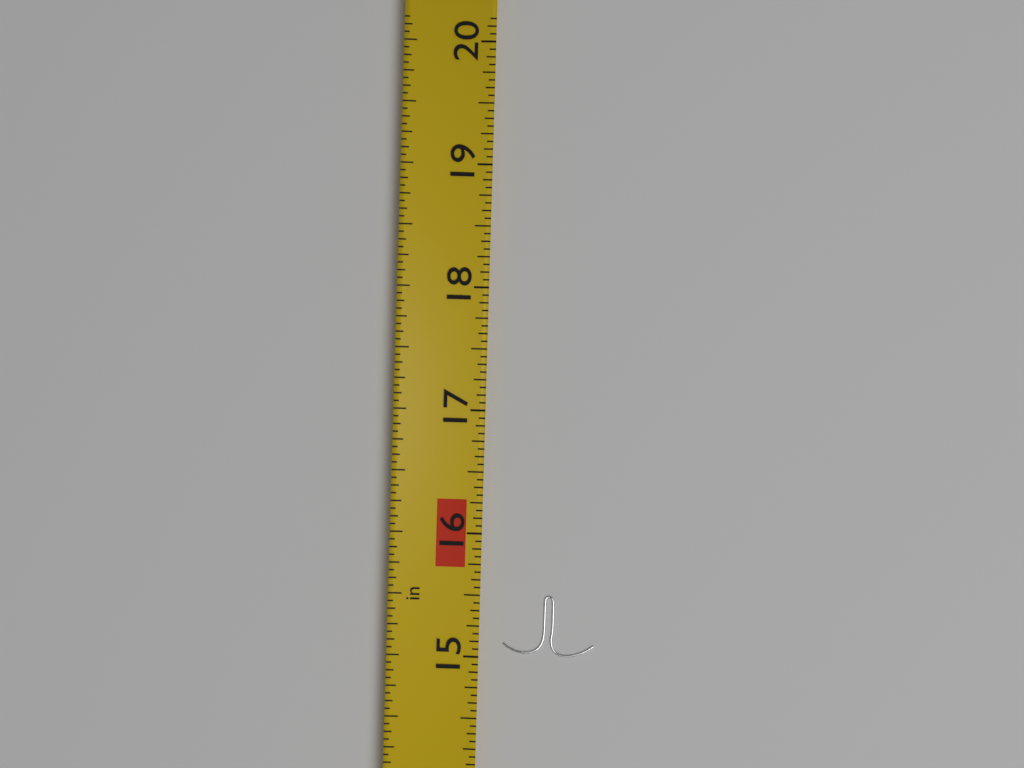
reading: 15.5000 in
